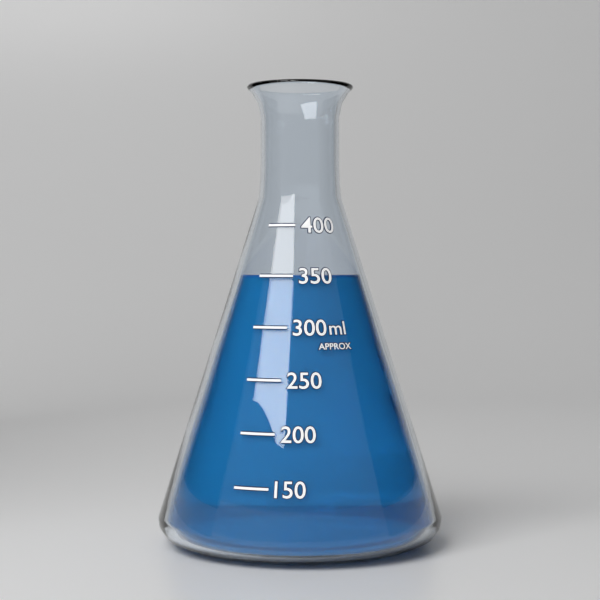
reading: 350 ml
